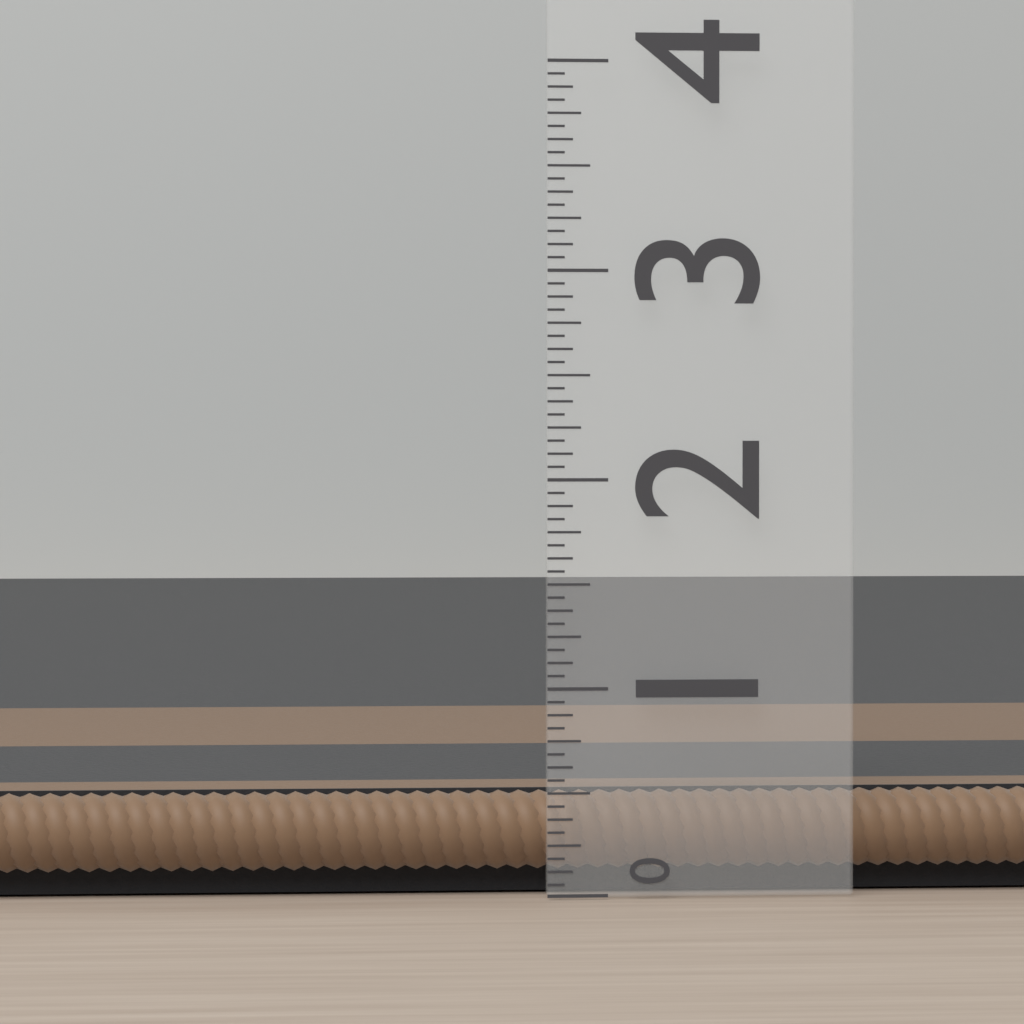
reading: 0.5000 (no unit)
